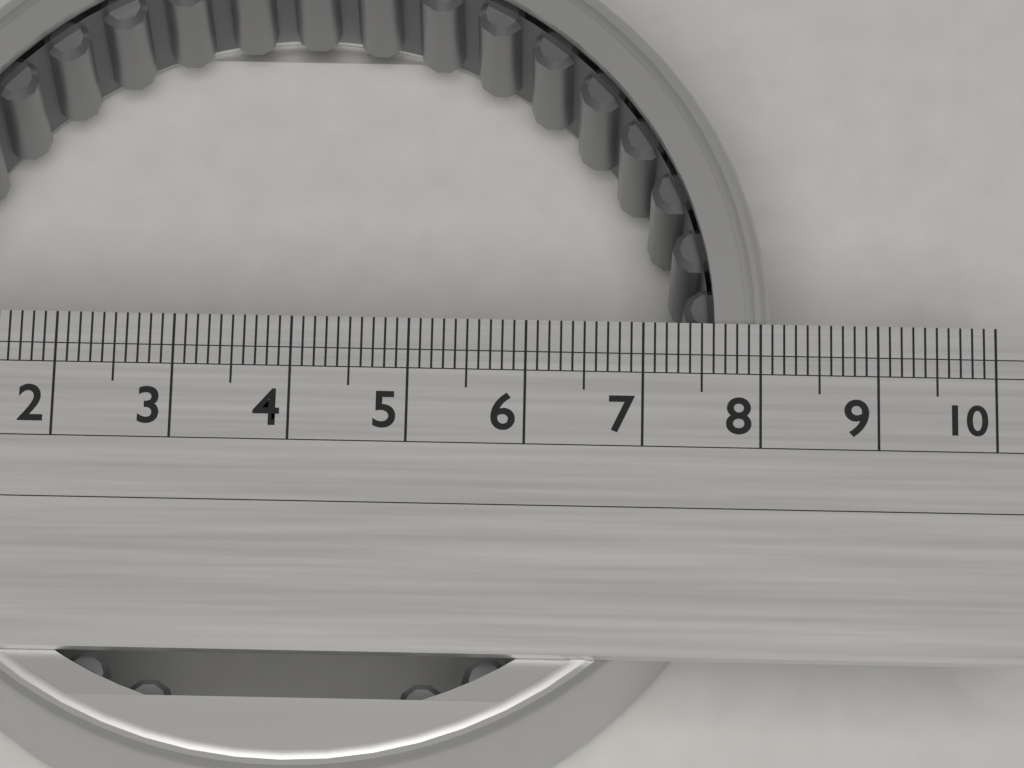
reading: 8.1 (no unit)
